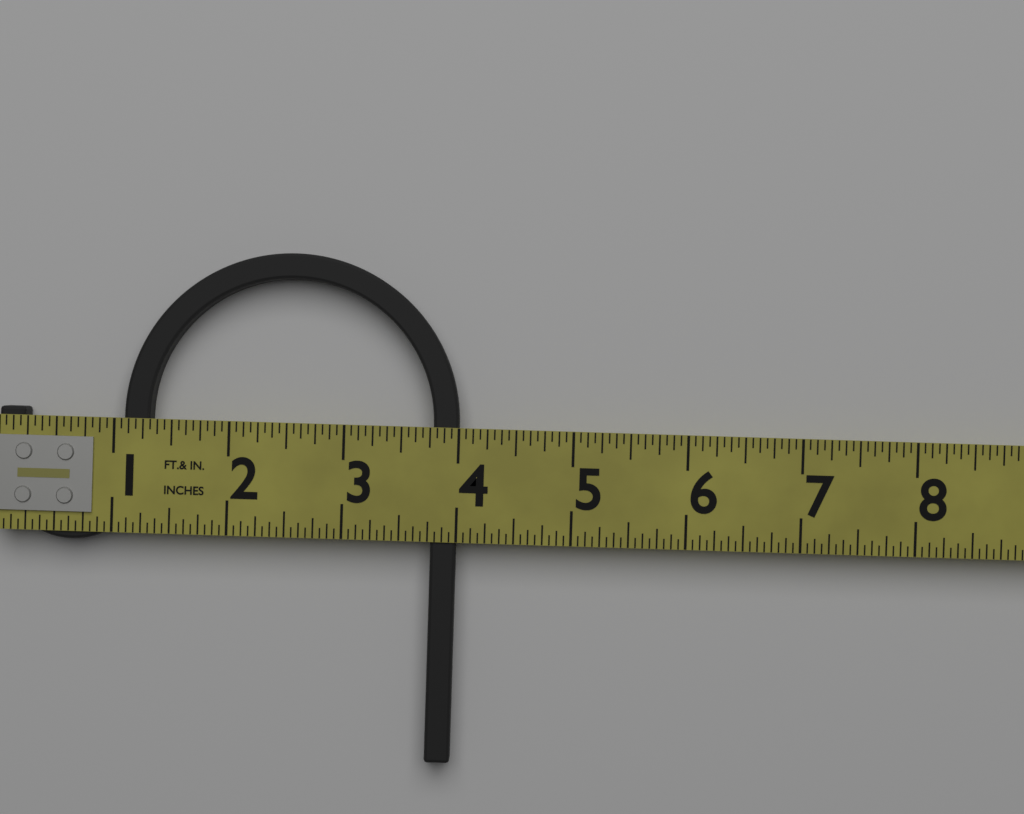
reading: 4.0000 in
